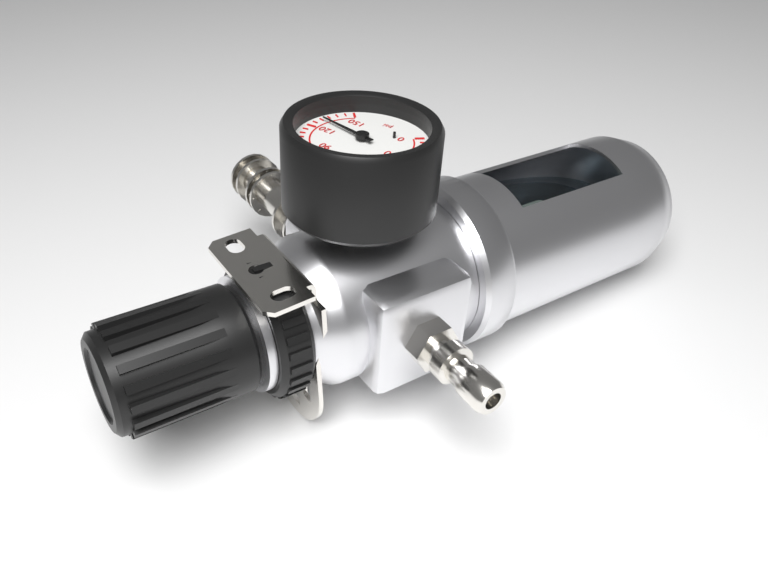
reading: 130 psi
